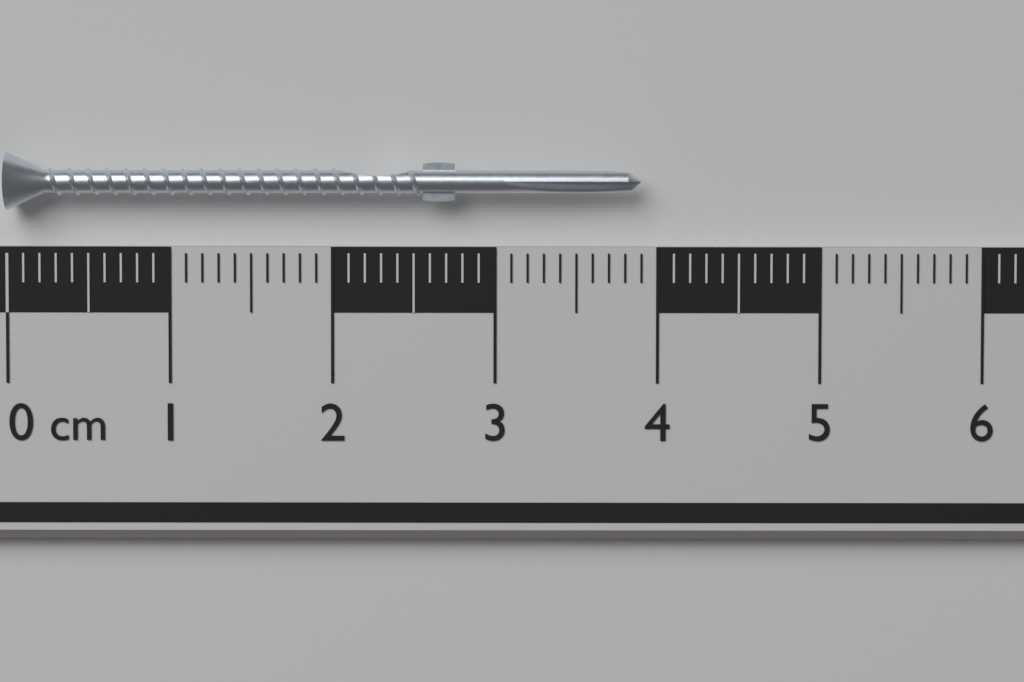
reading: 3.9 cm
